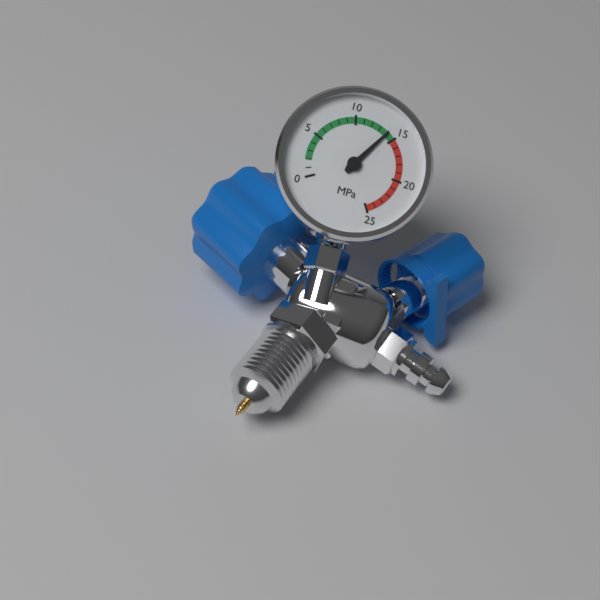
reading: 14 MPa
